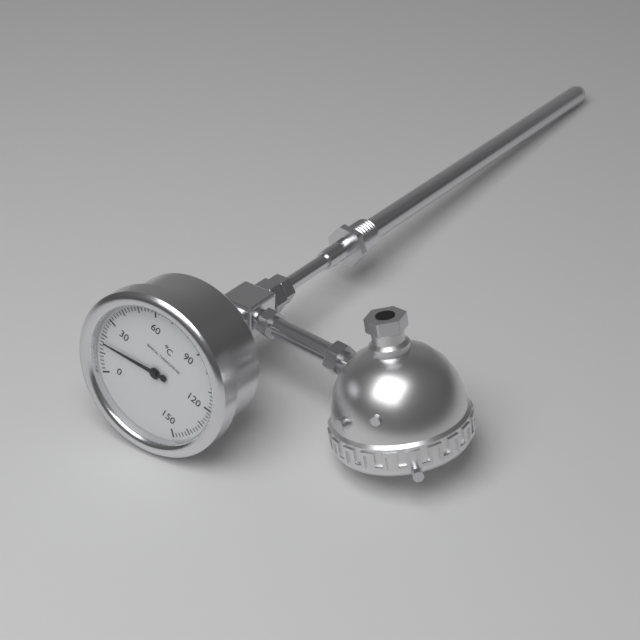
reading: 16 °C
